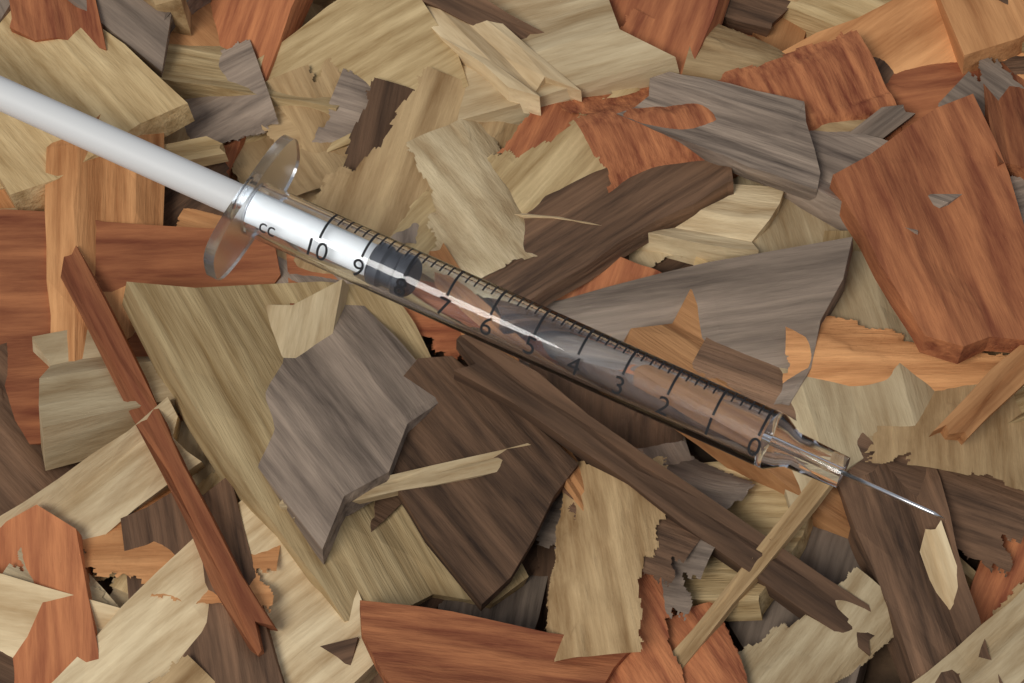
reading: 8.0 cc
